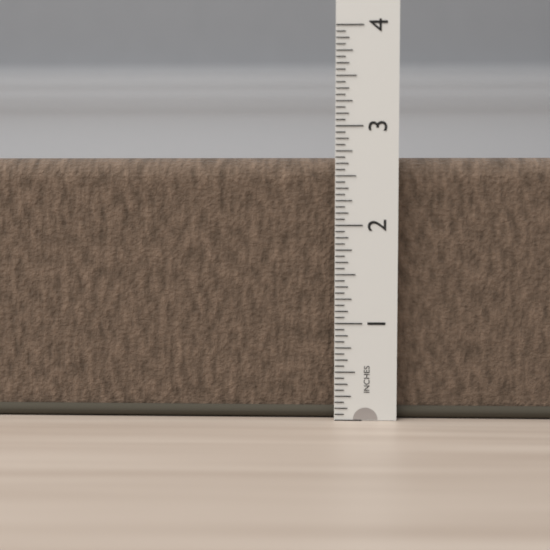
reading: 2.6875 in
